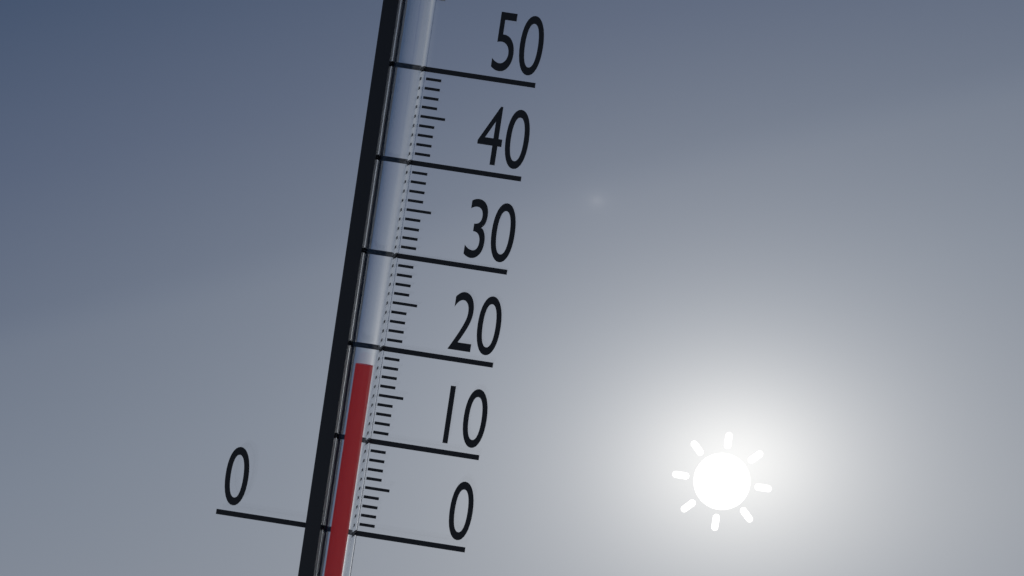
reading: 18 (no unit)
